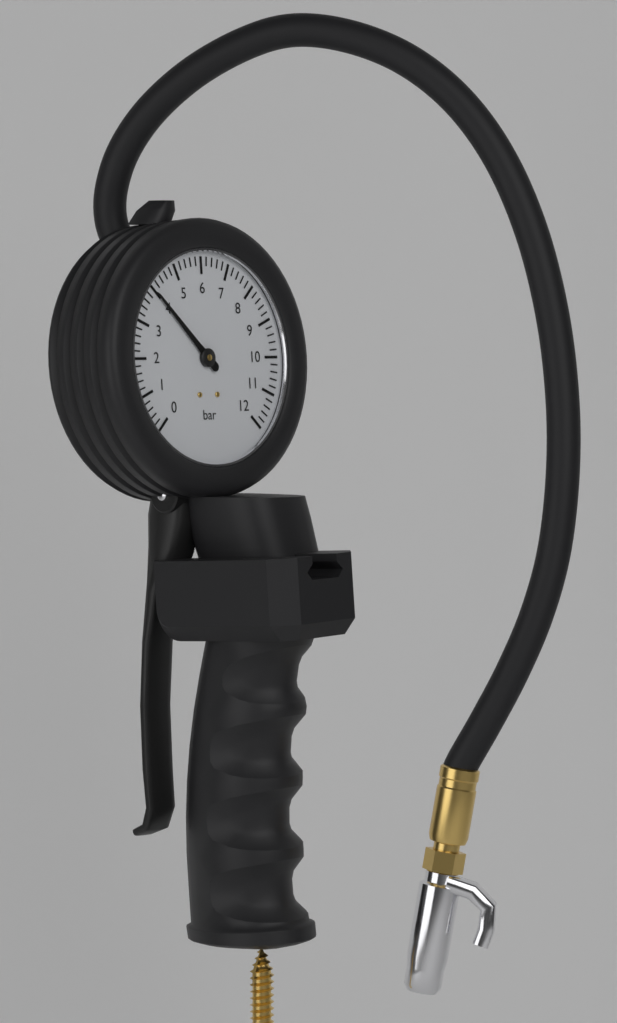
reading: 4.0 bar
